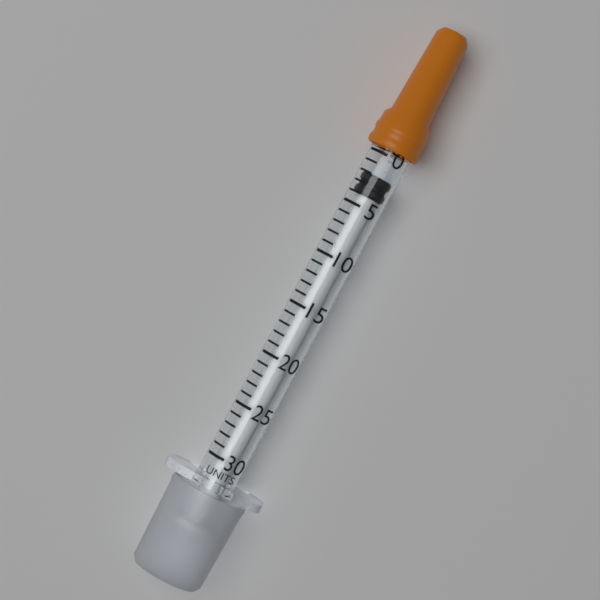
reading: 2 units
